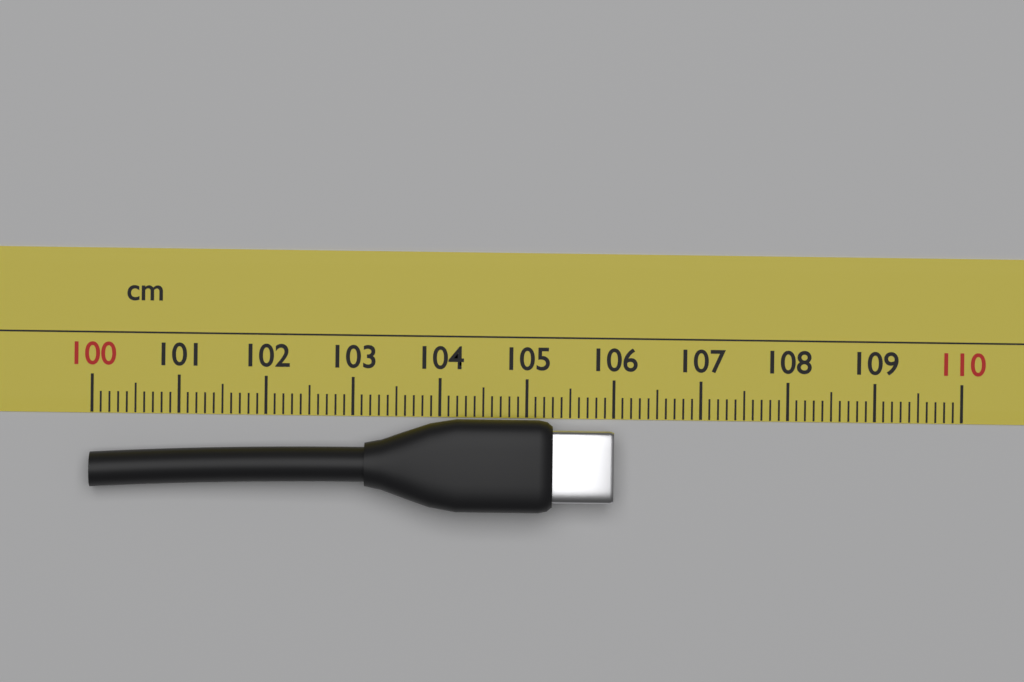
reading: 106.0 cm
